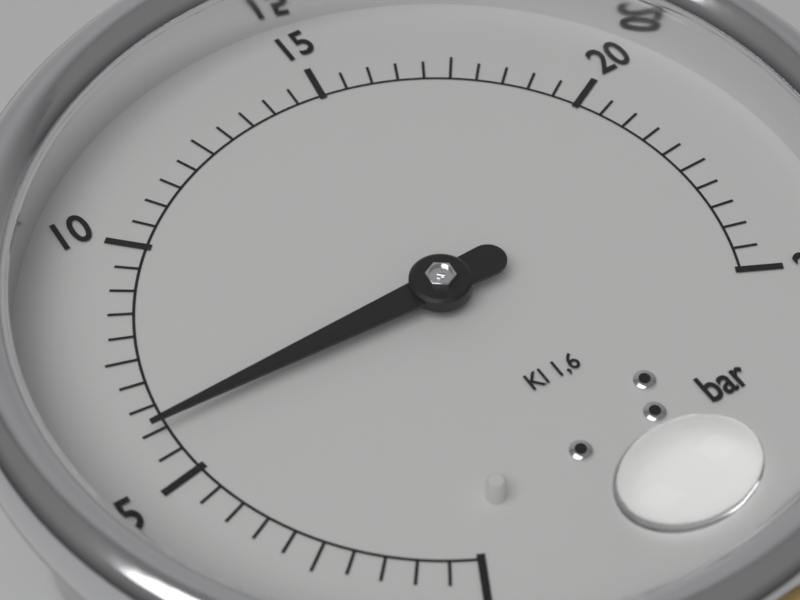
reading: 6.0 bar
